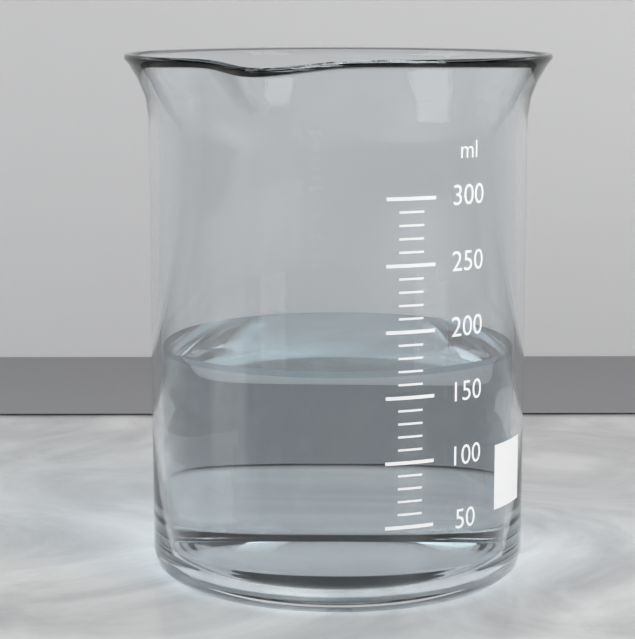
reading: 170 ml
